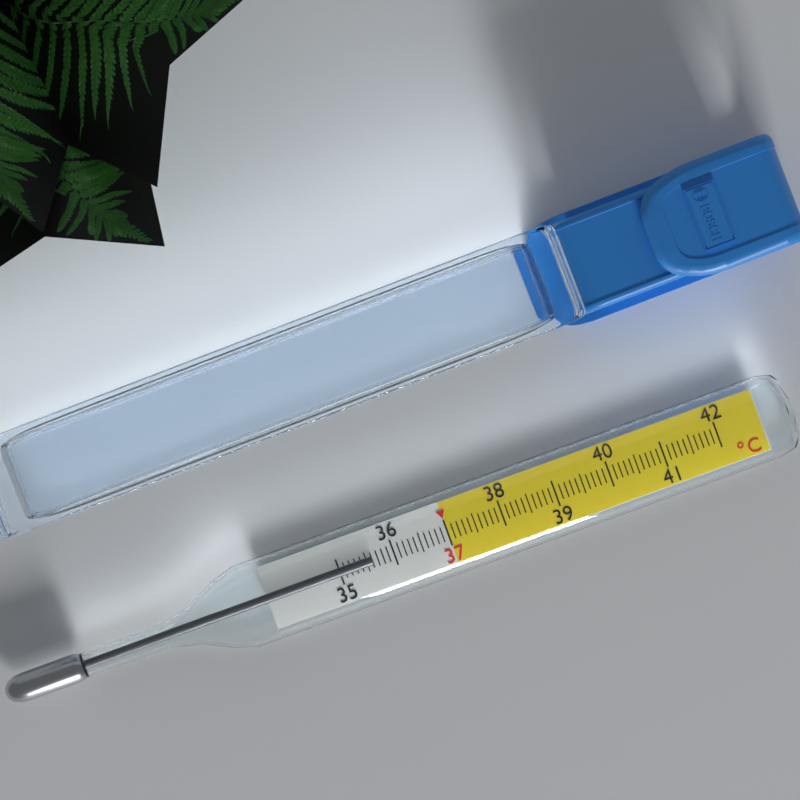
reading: 35.6 °C
